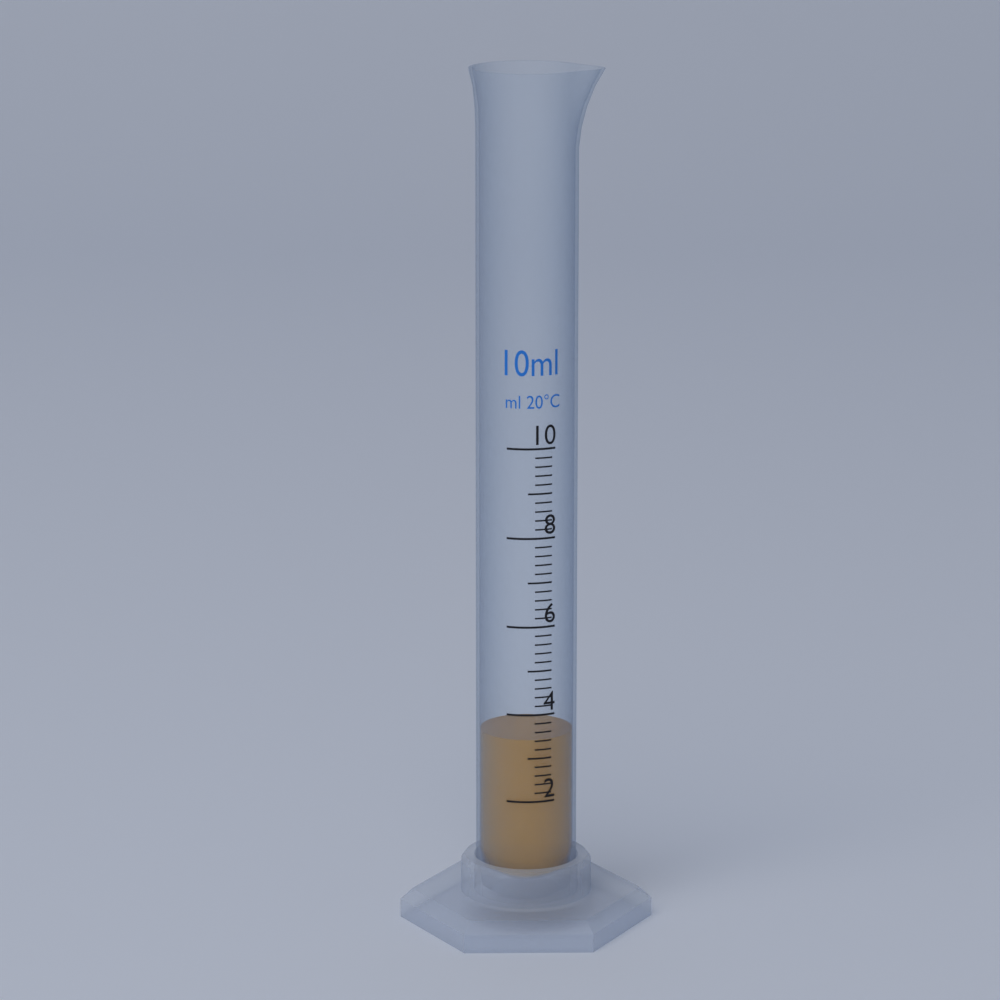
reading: 3.4 ml
